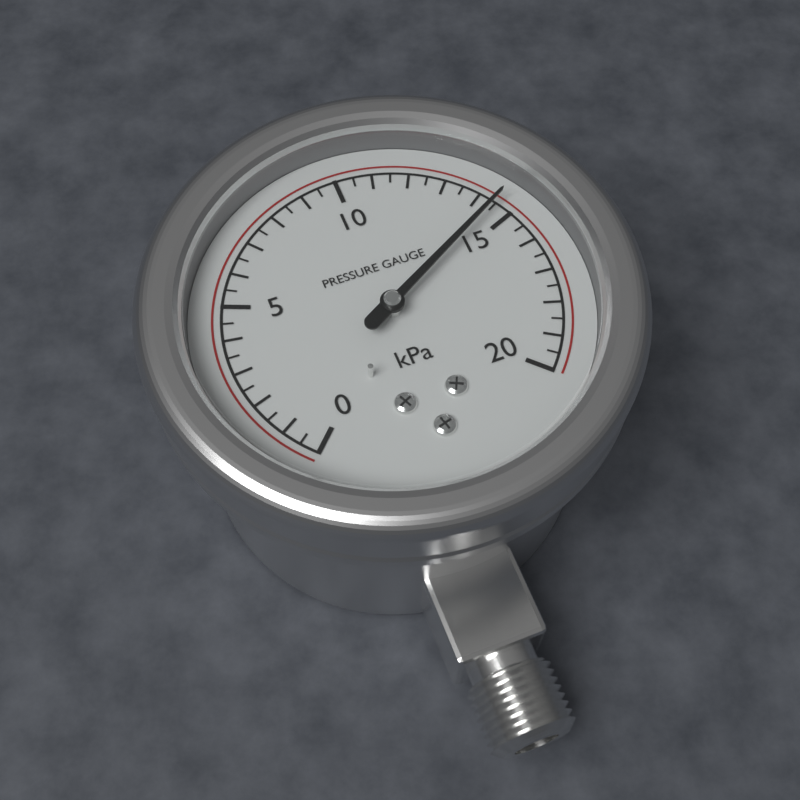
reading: 14.5 kPa
